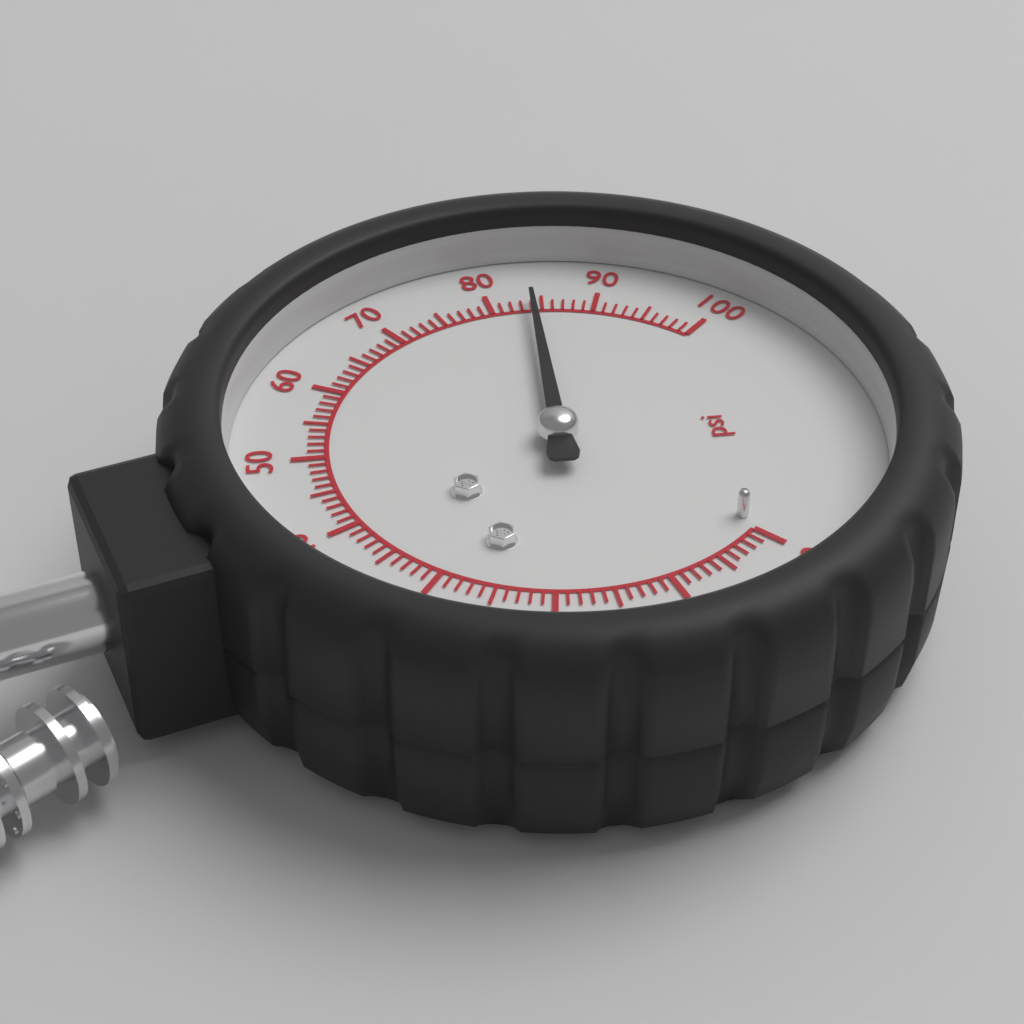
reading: 84 psi
